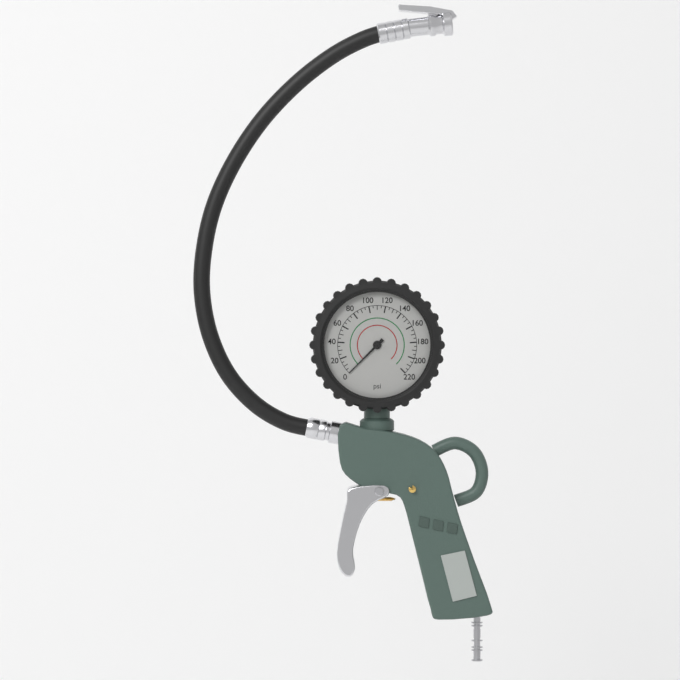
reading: 0 psi
